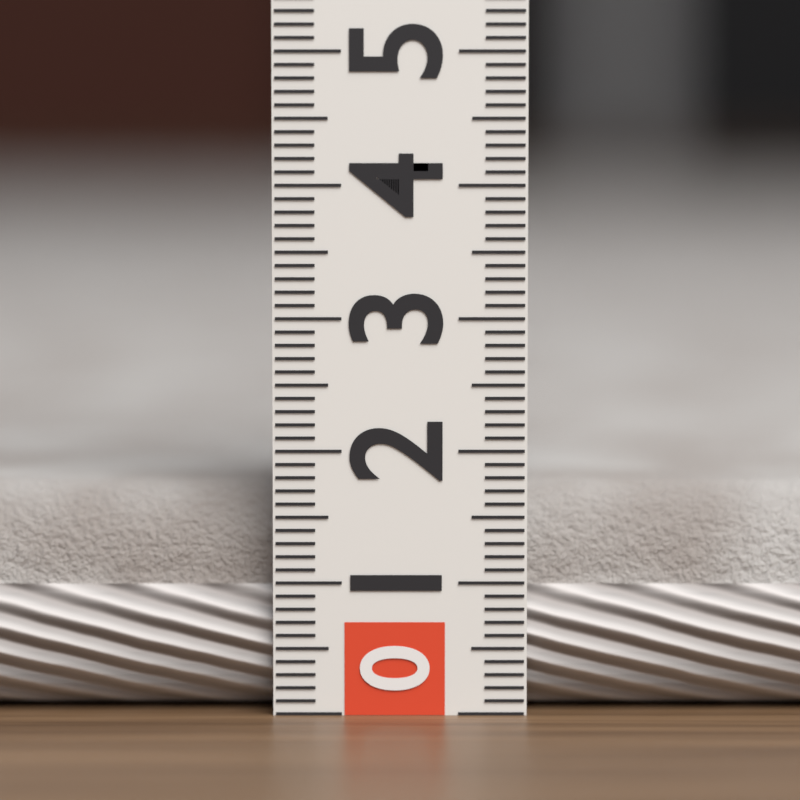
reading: 1.7 (no unit)
